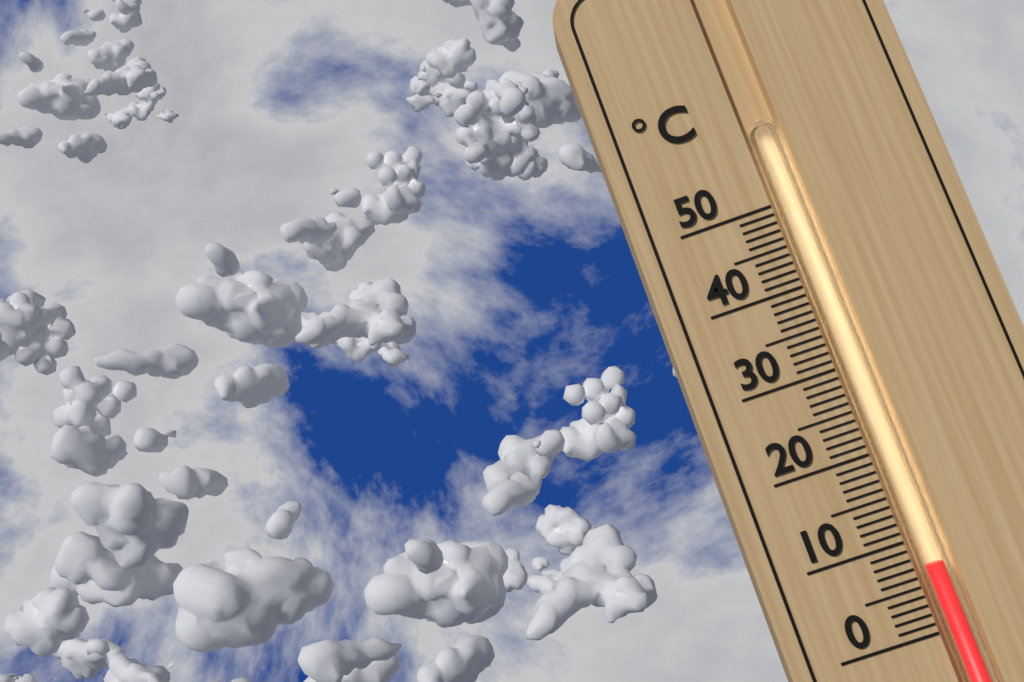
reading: 7 °C
